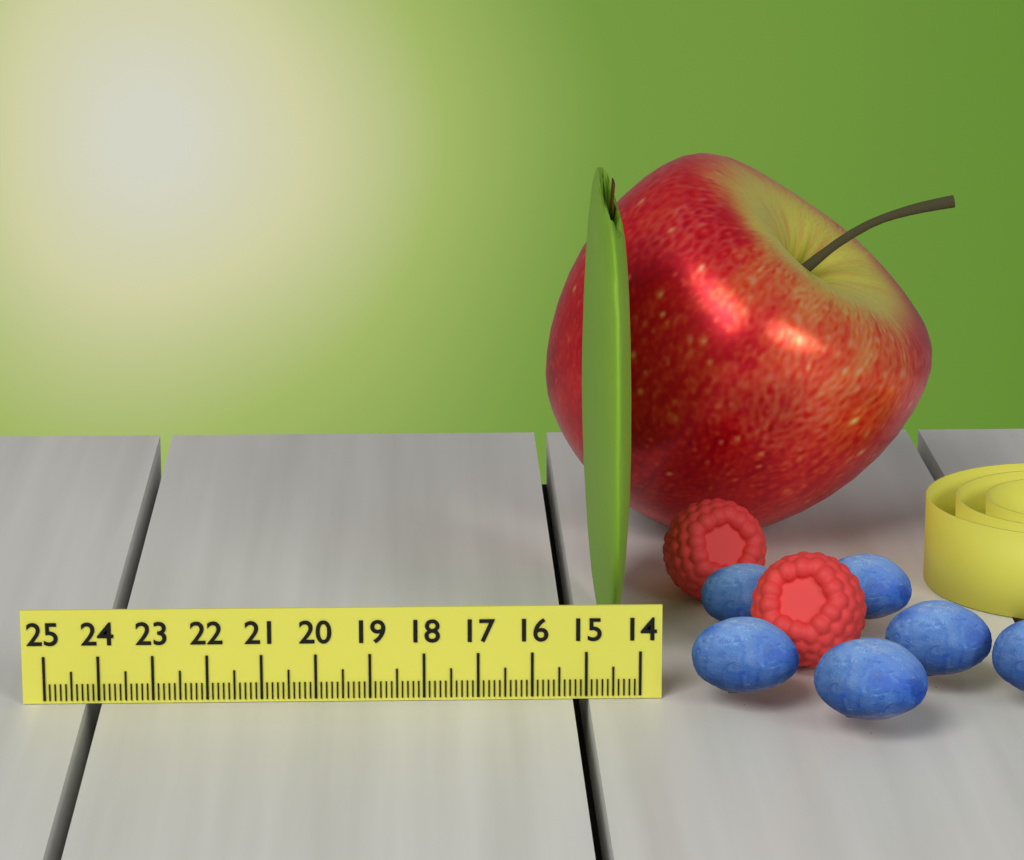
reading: 14.8 (no unit)
